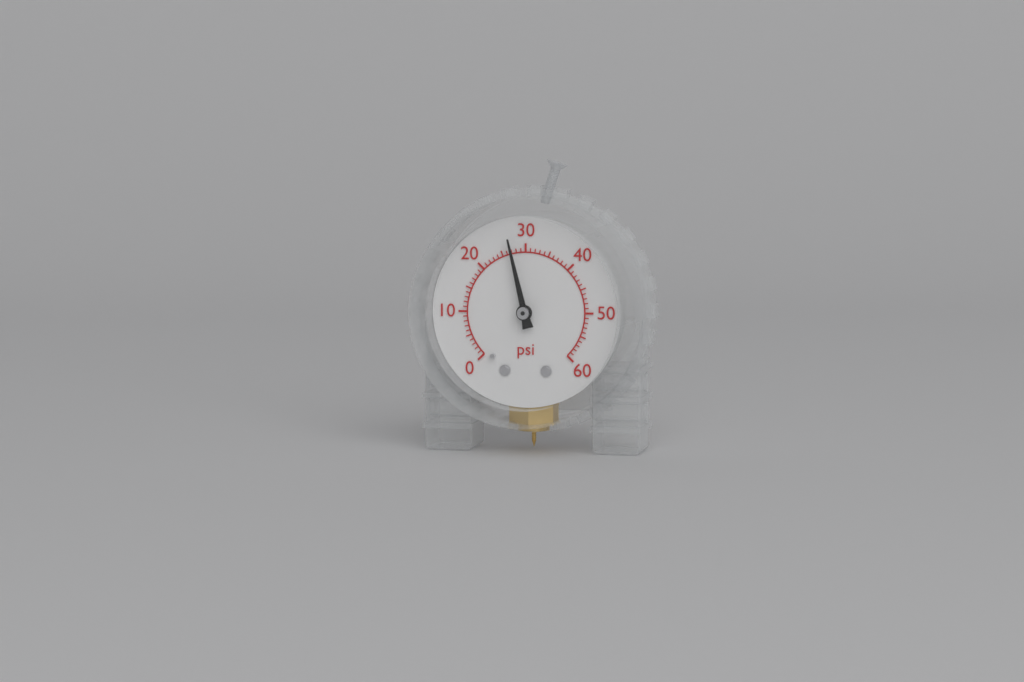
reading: 27 psi
